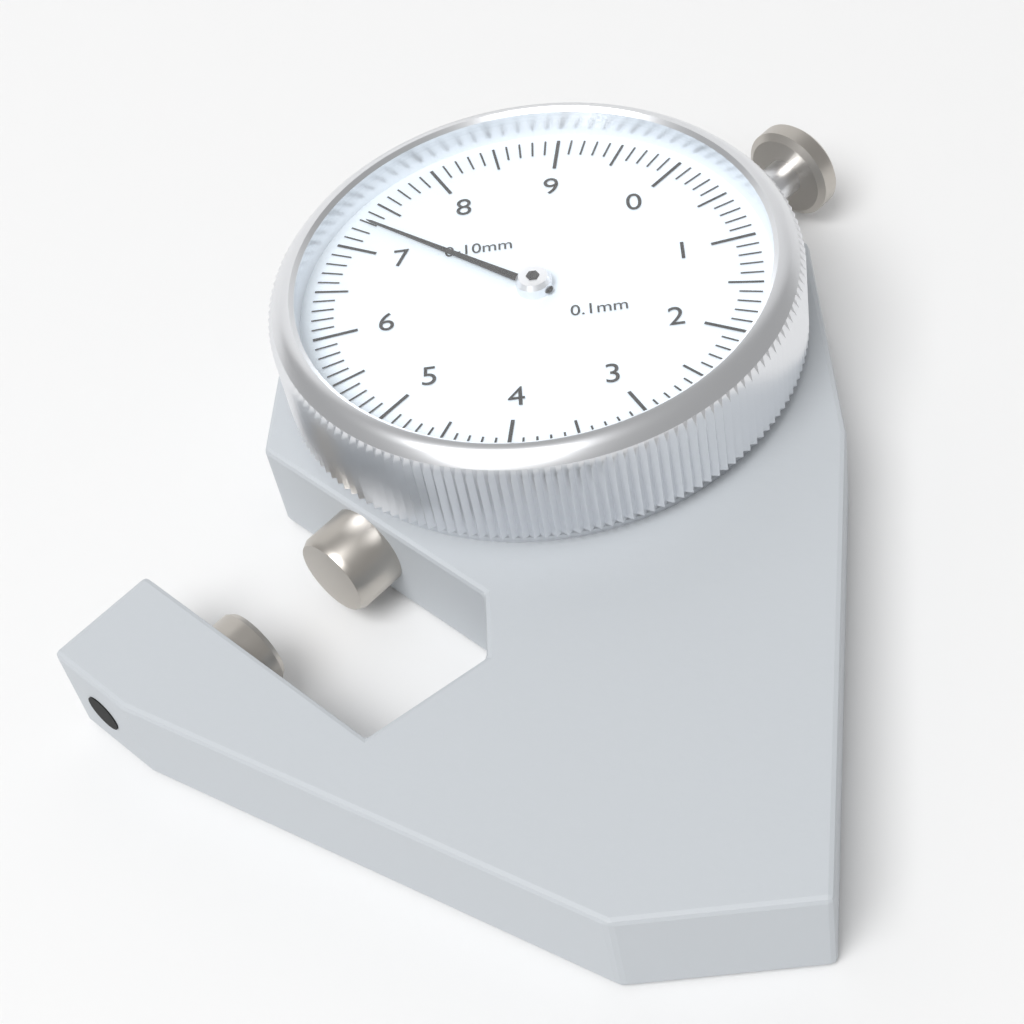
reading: 7.3 mm
